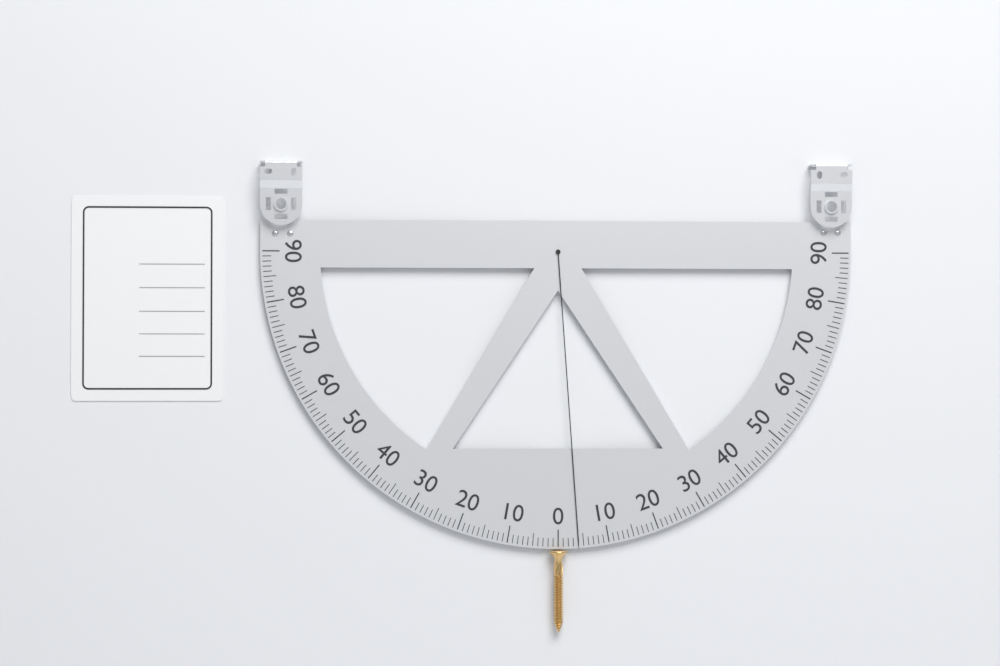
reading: 4 (no unit)
